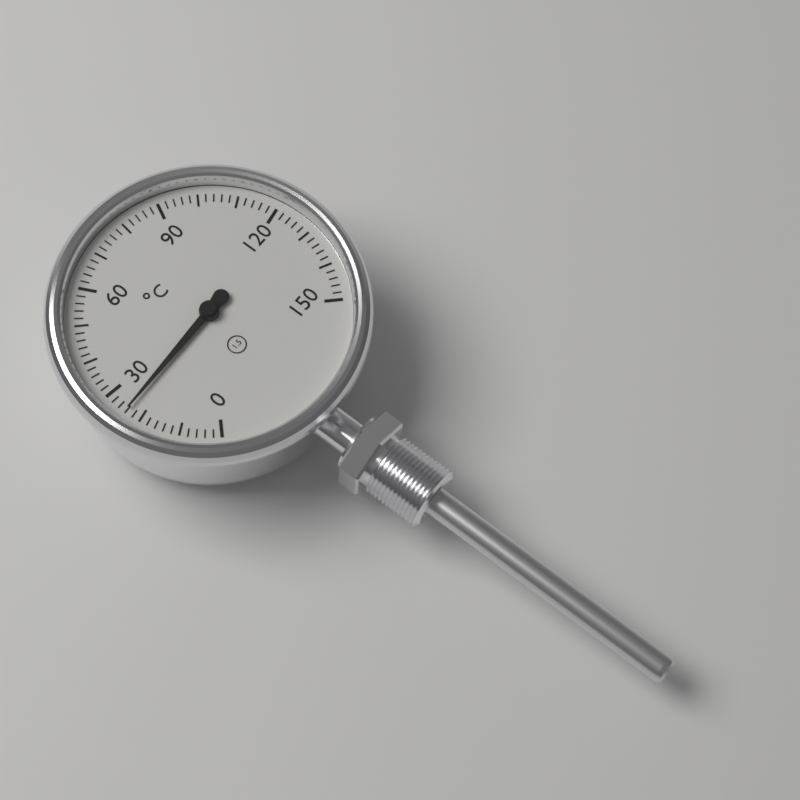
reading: 24 °C
